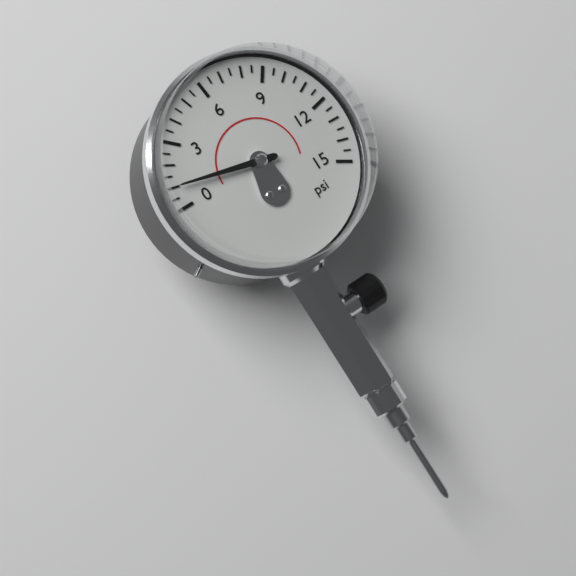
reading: 1.0 psi
